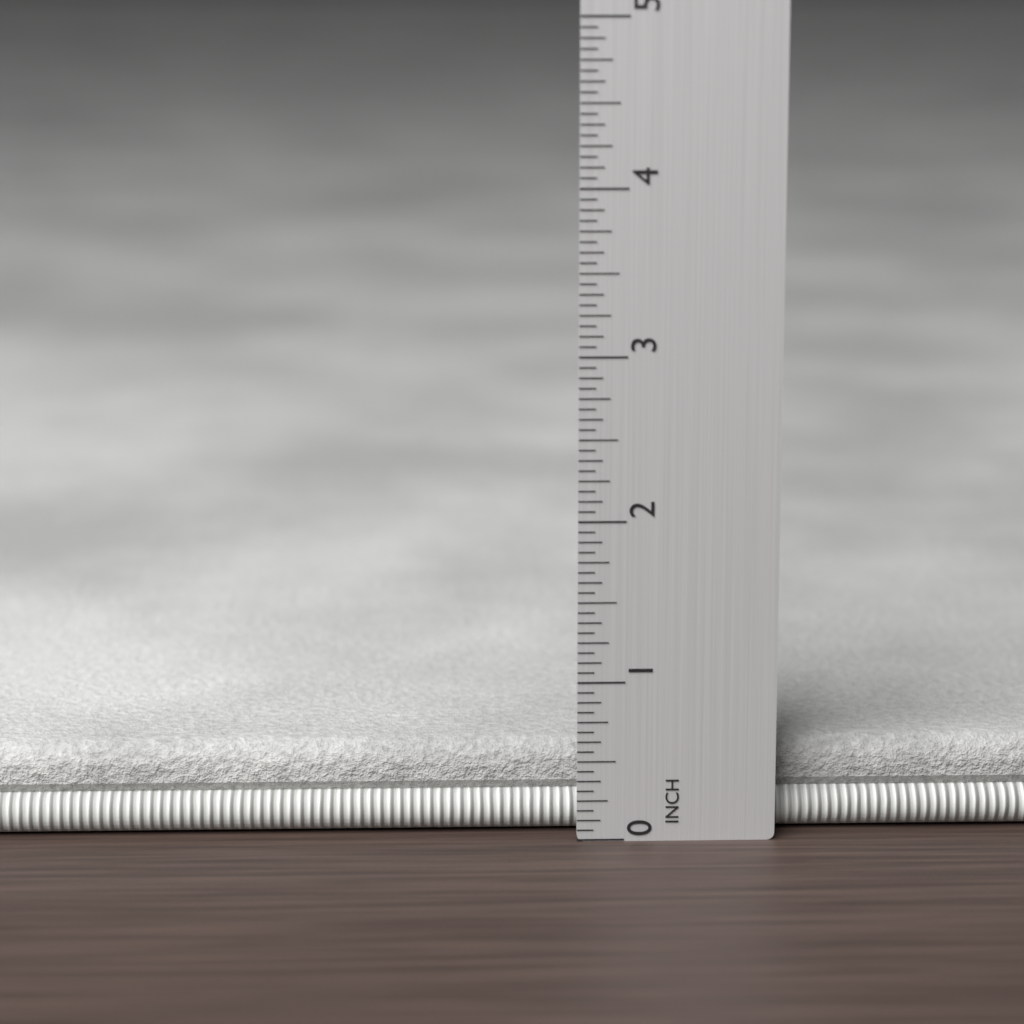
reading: 0.5625 in
